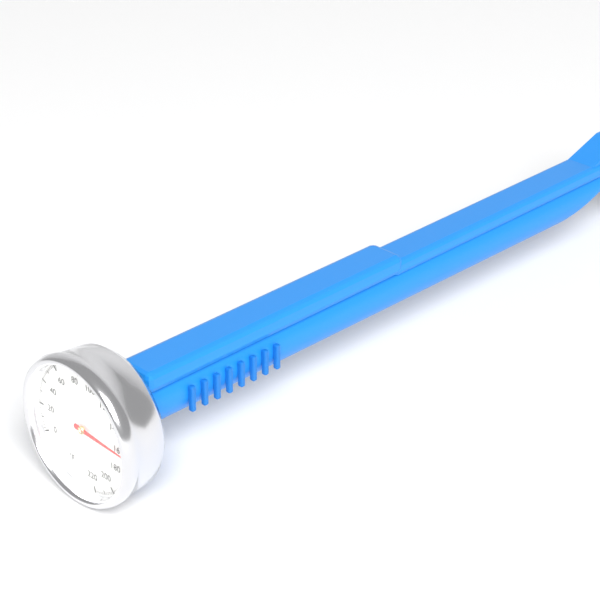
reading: 162 °F
